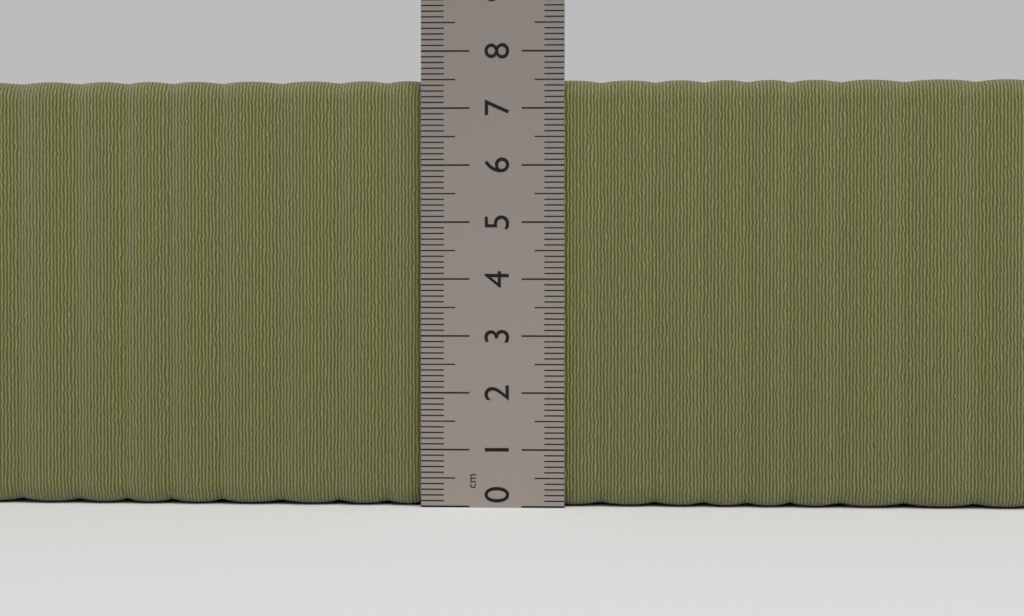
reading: 7.5 cm
